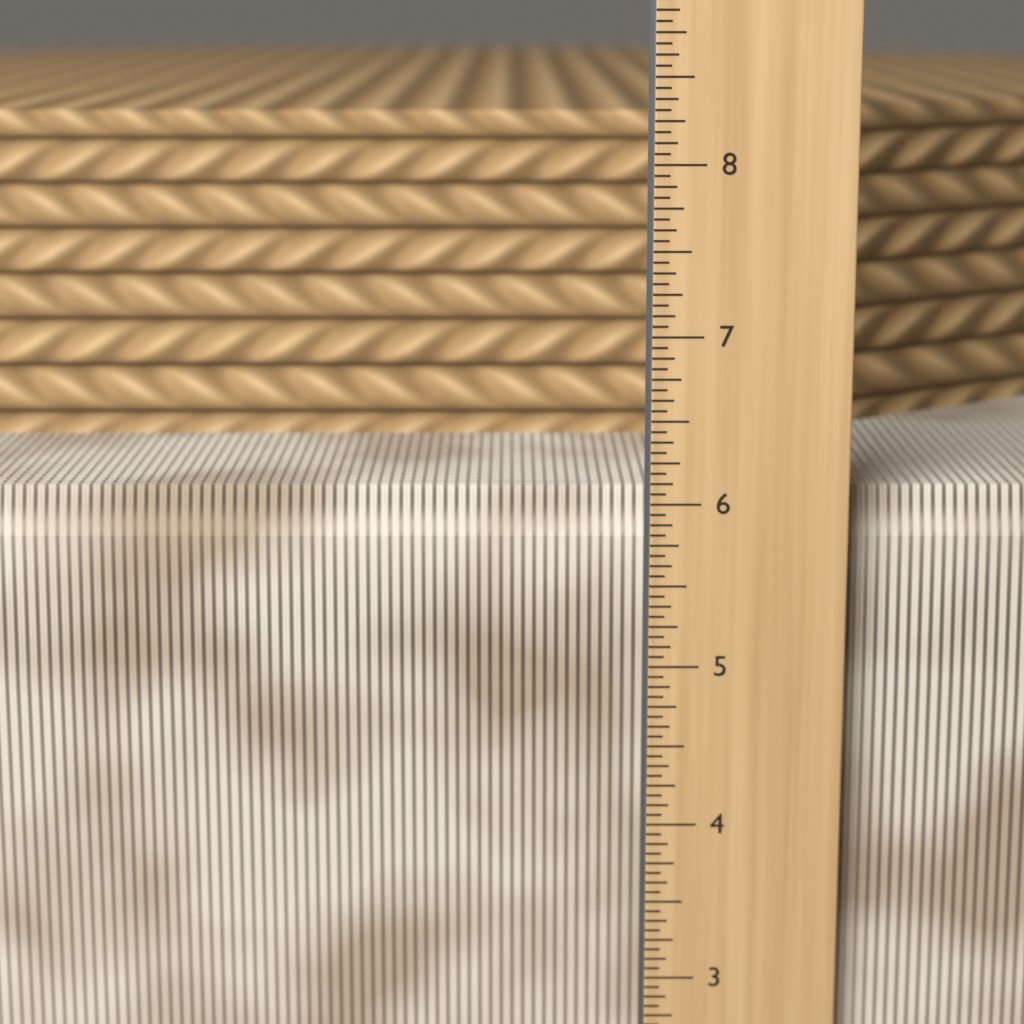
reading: 6.0625 in
